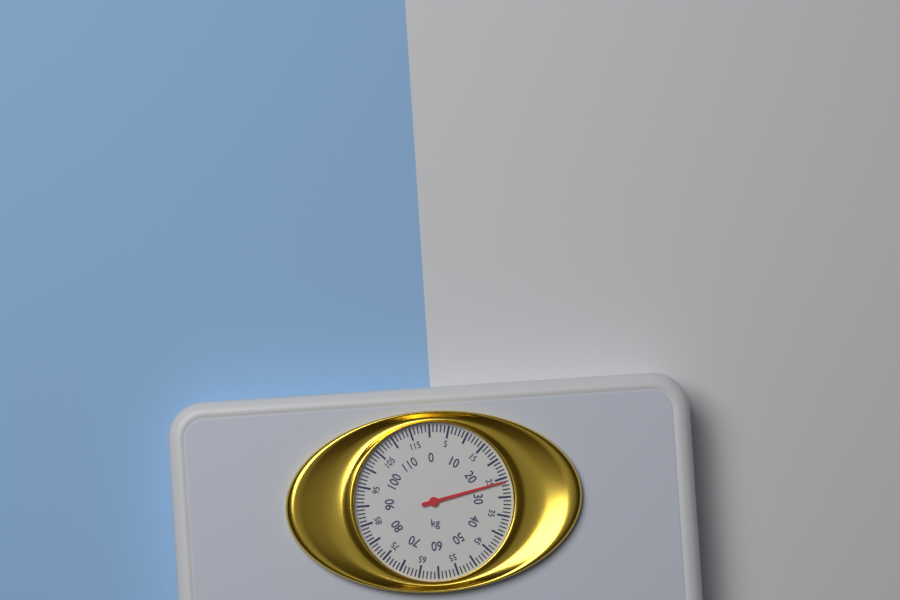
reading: 26 kg
